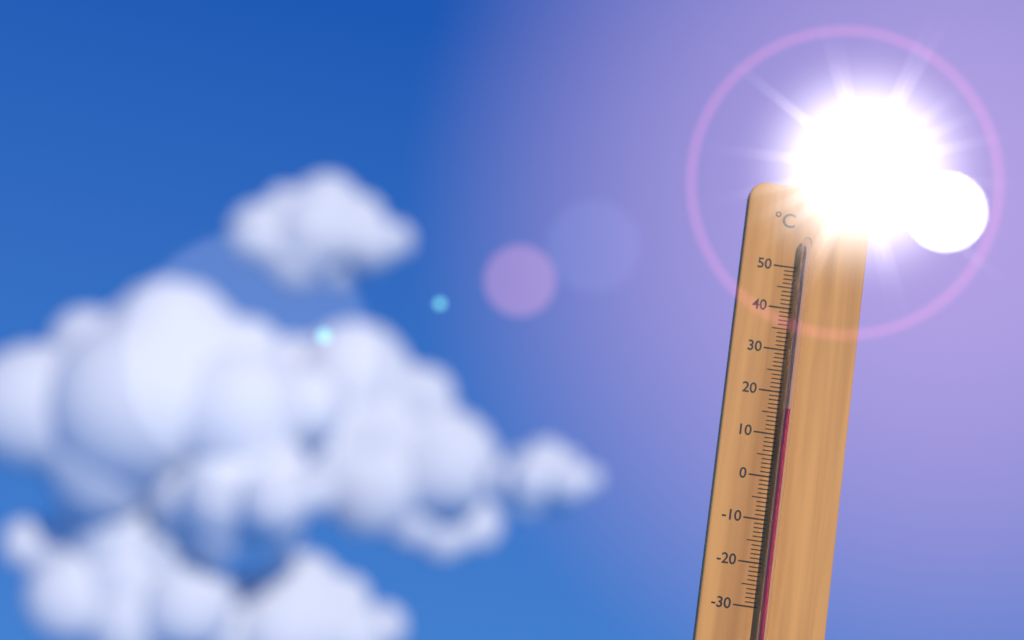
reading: 16 °C
